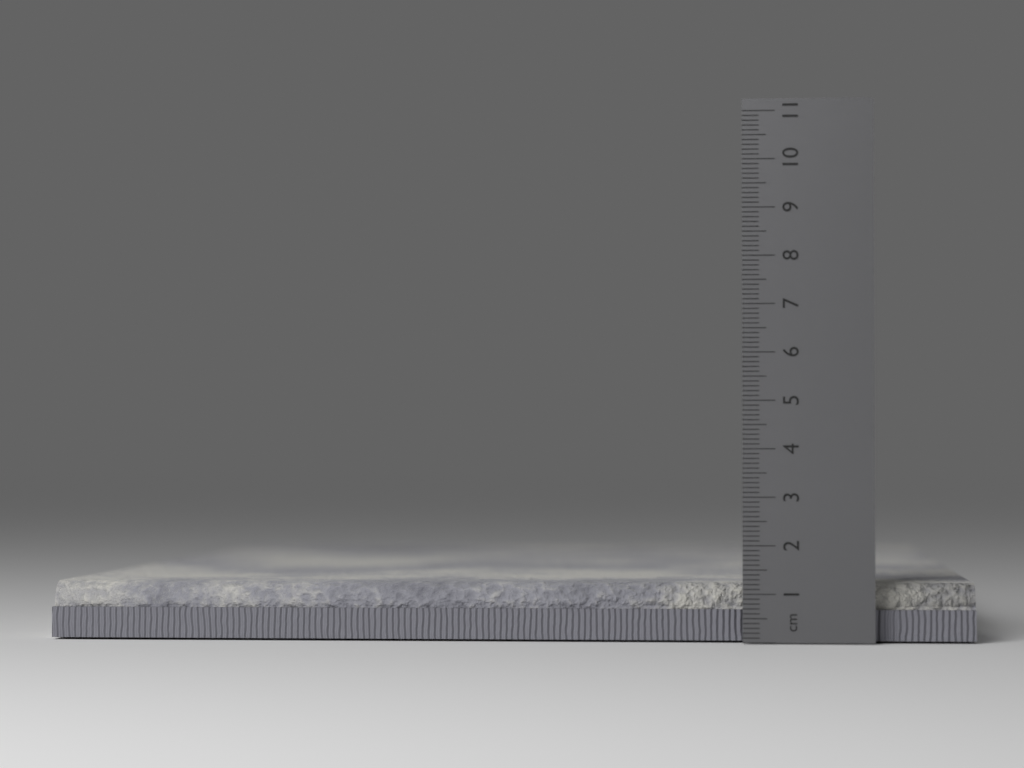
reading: 1.2 cm
